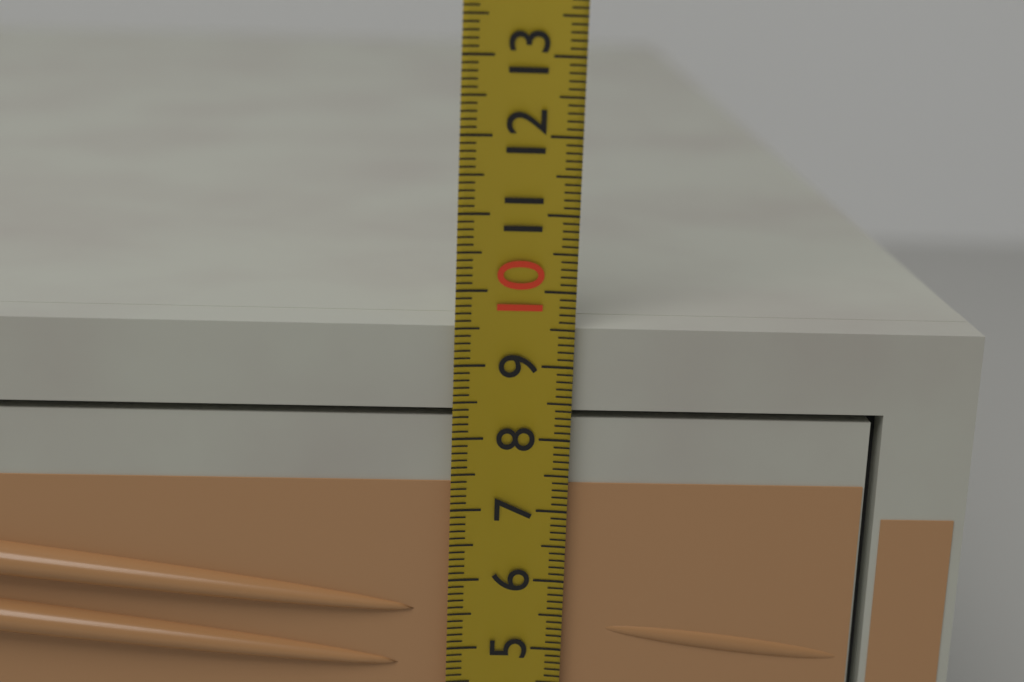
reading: 9.5 (no unit)
